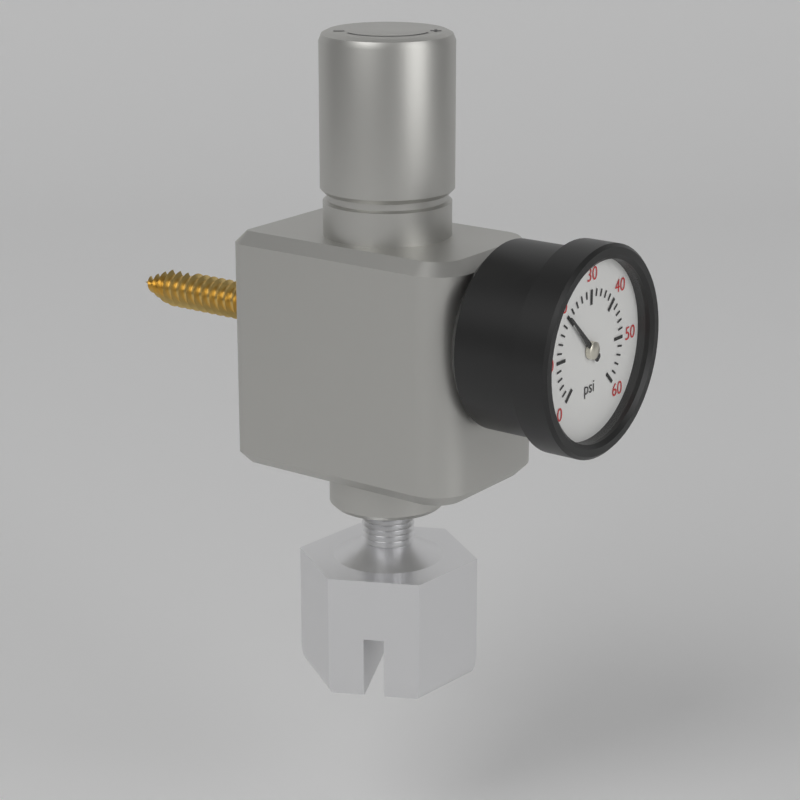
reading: 20 psi
